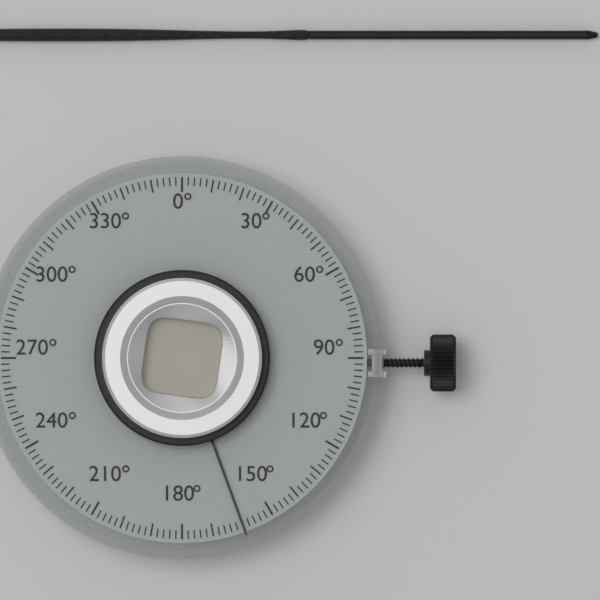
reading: 160 °
